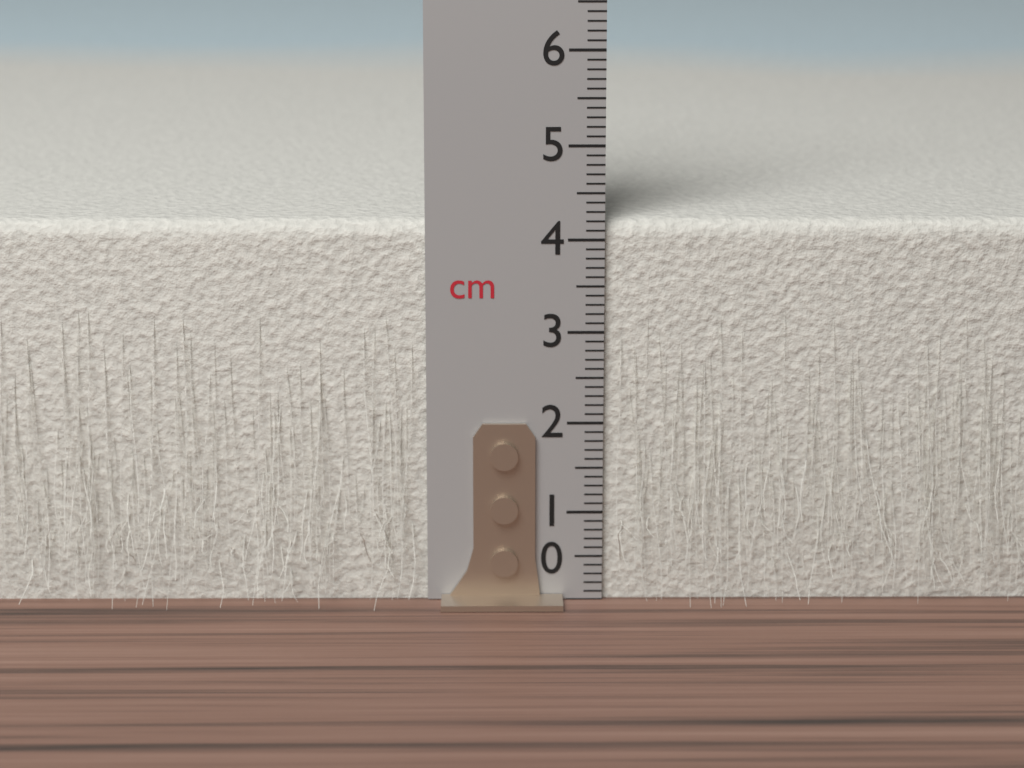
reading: 4.2 cm
